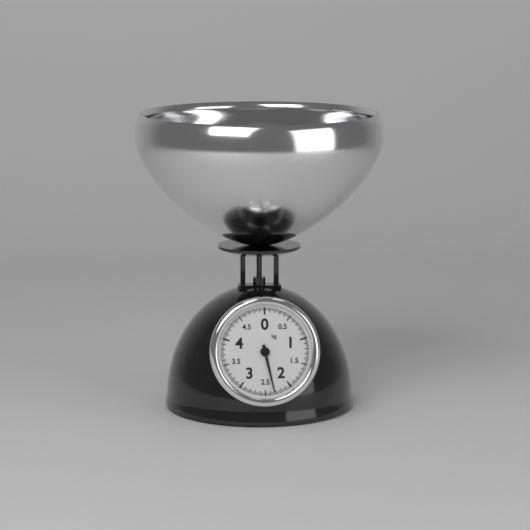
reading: 2.325 kg
